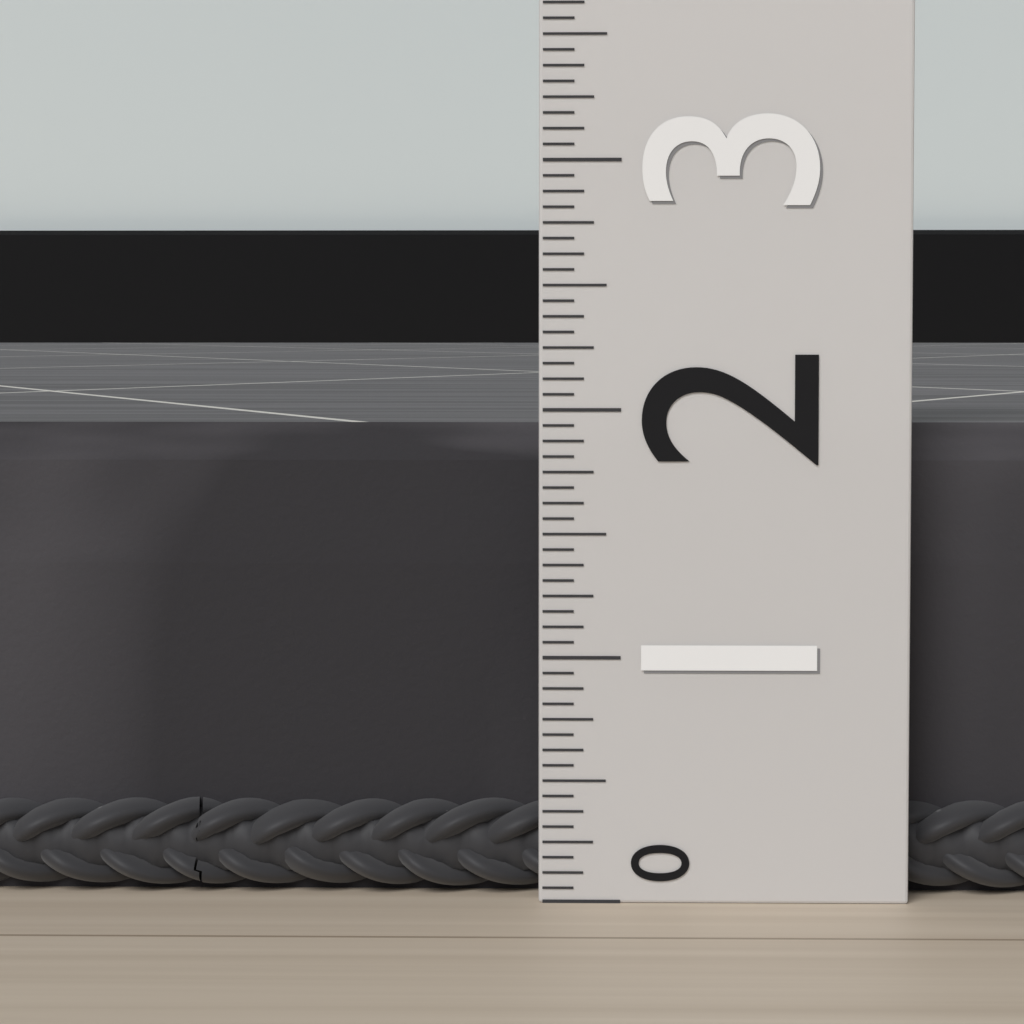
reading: 1.9375 (no unit)
